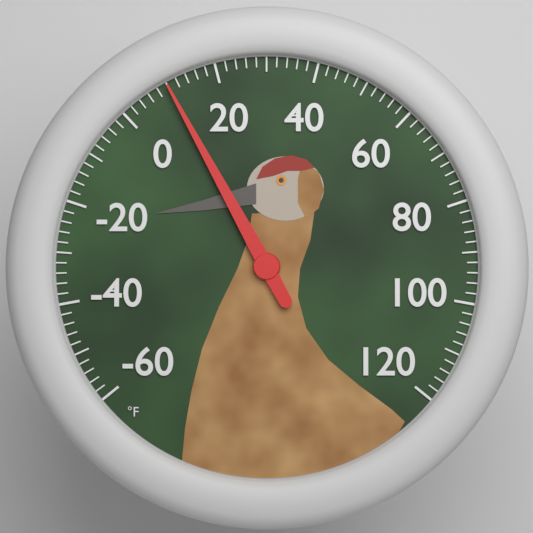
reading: 10 °F
